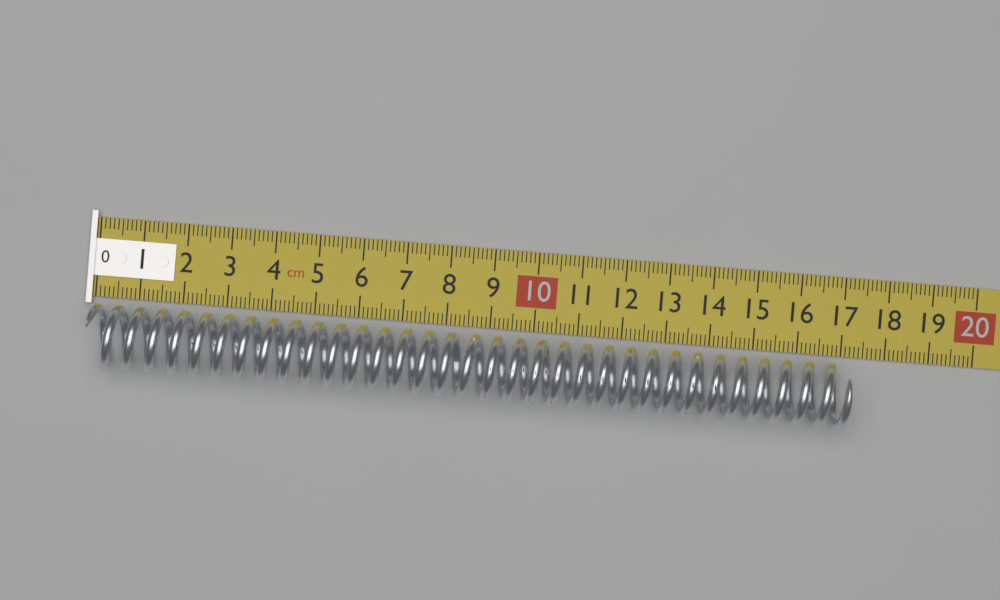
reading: 17.2 cm
